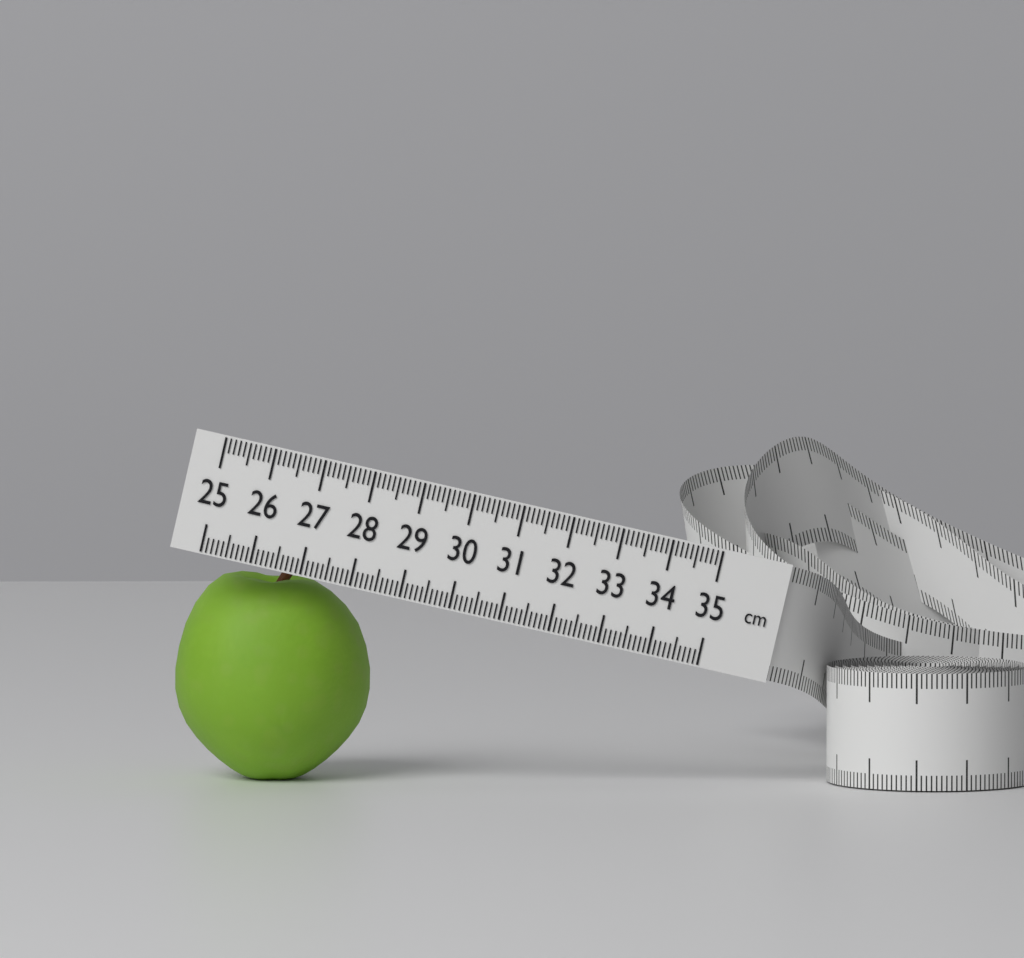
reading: 28.9 cm
